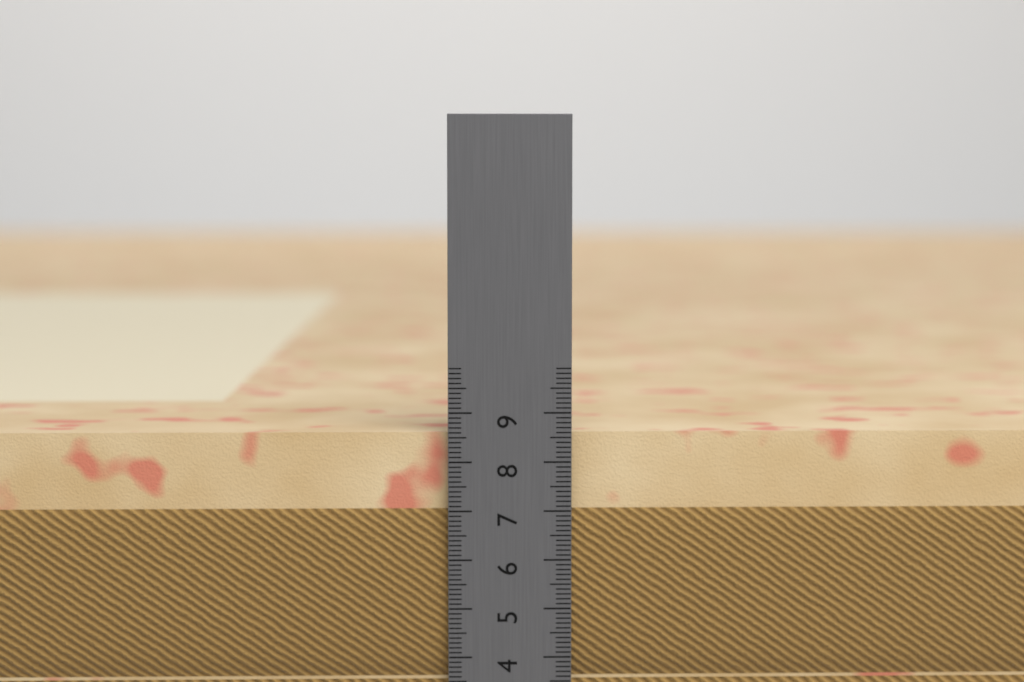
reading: 8.6 cm
